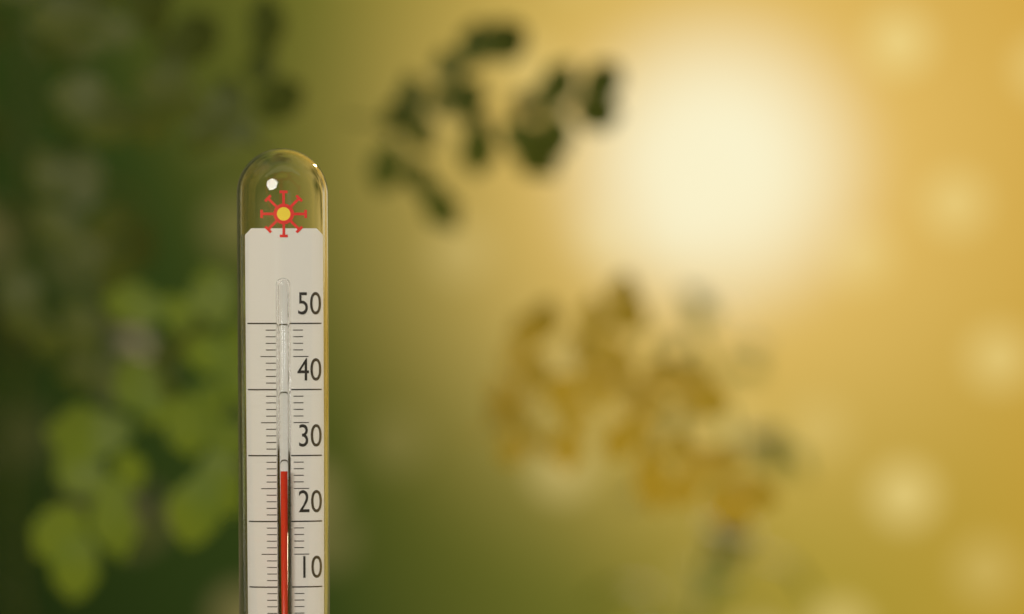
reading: 28 °C
